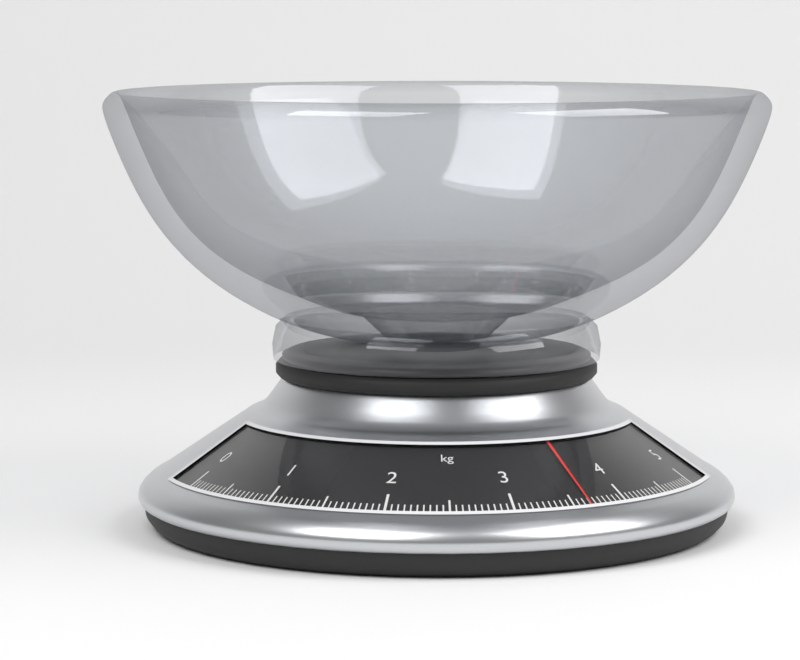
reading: 3.65 kg
